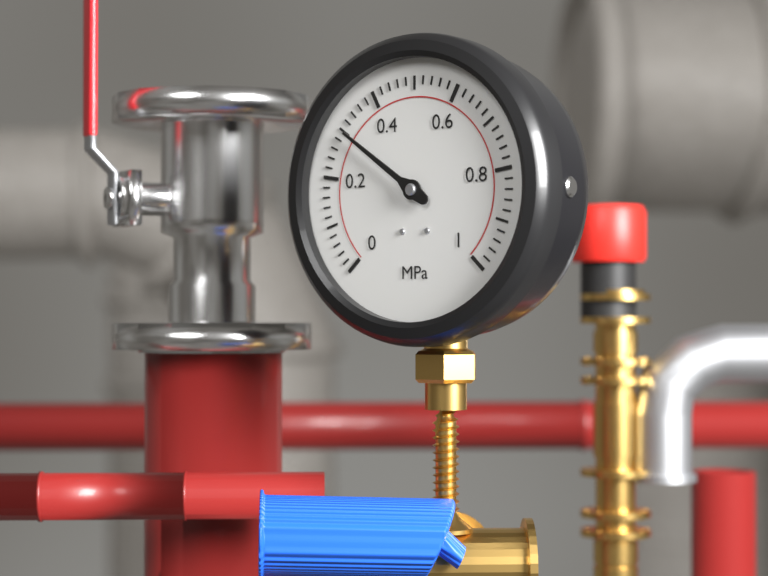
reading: 0.30 MPa
